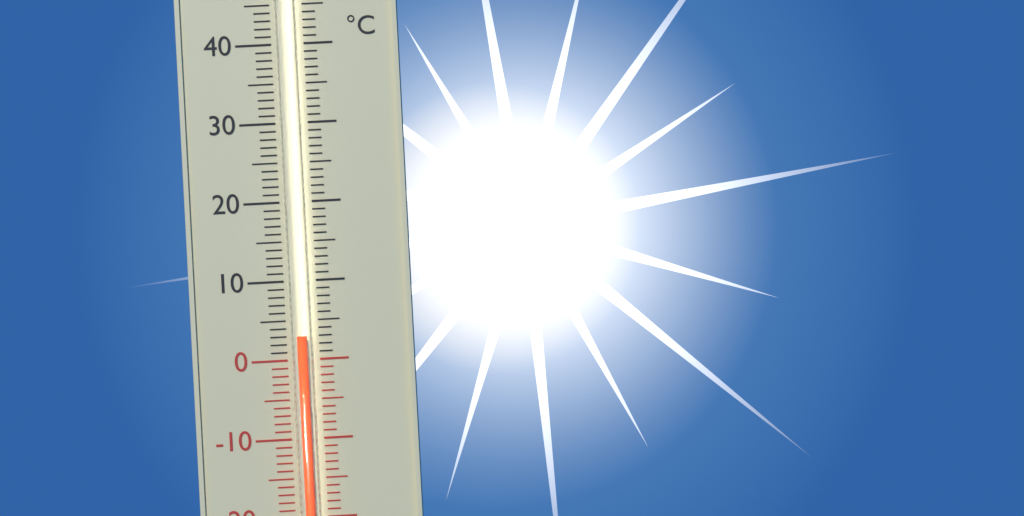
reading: 3 °C
